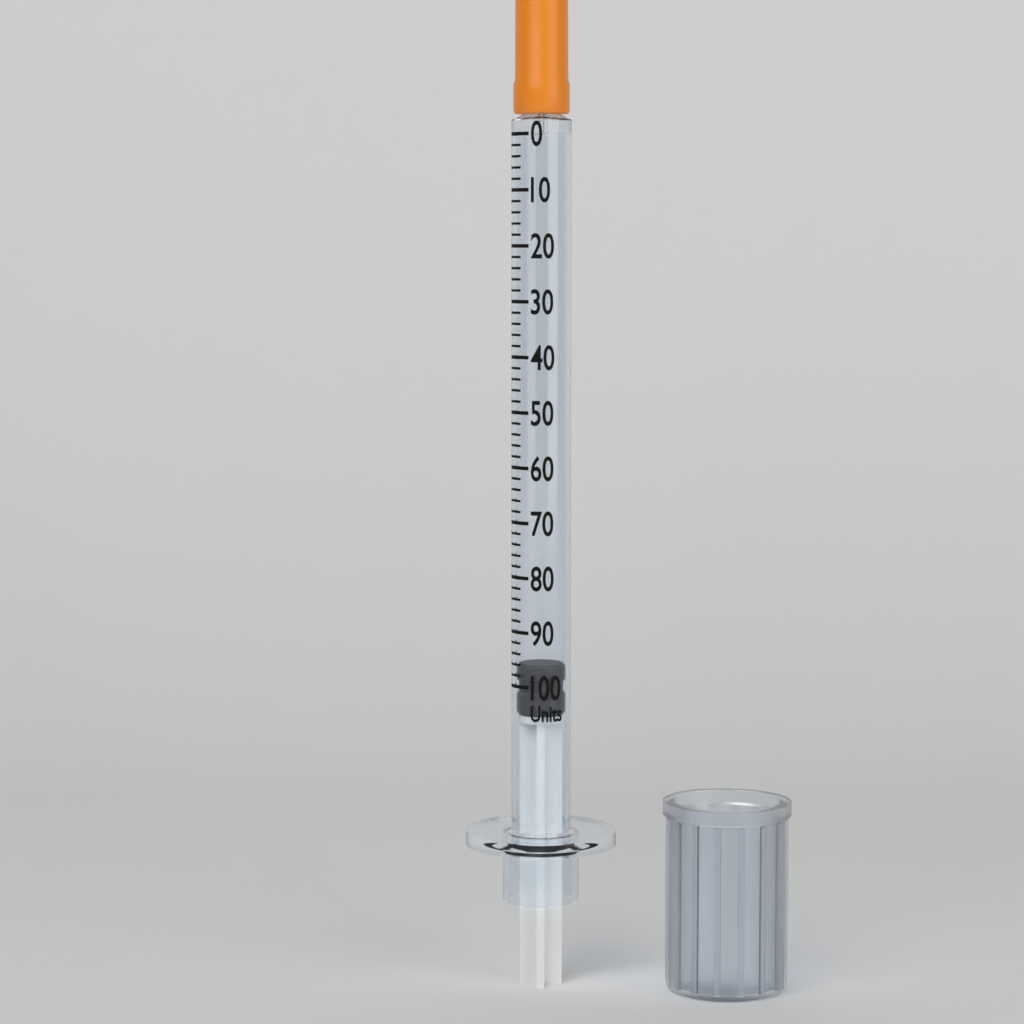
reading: 96 units
